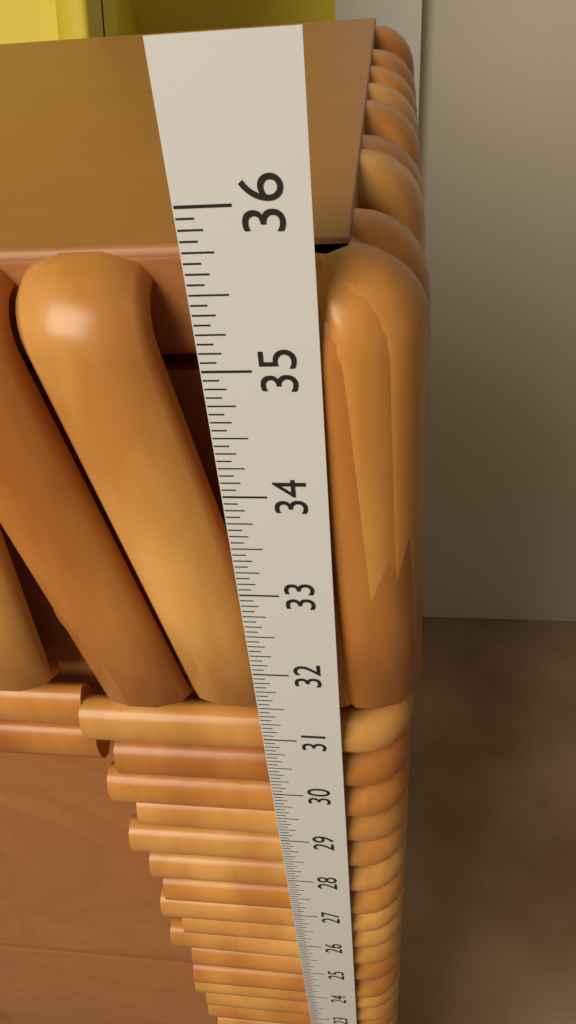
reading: 35.5625 in
